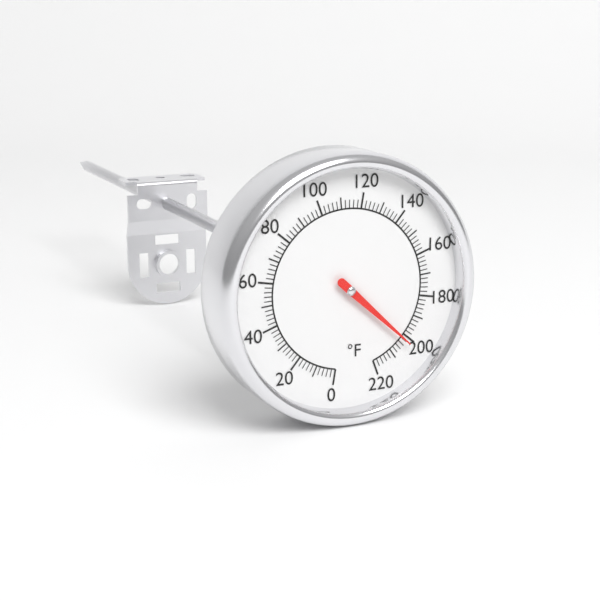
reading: 202 °F
